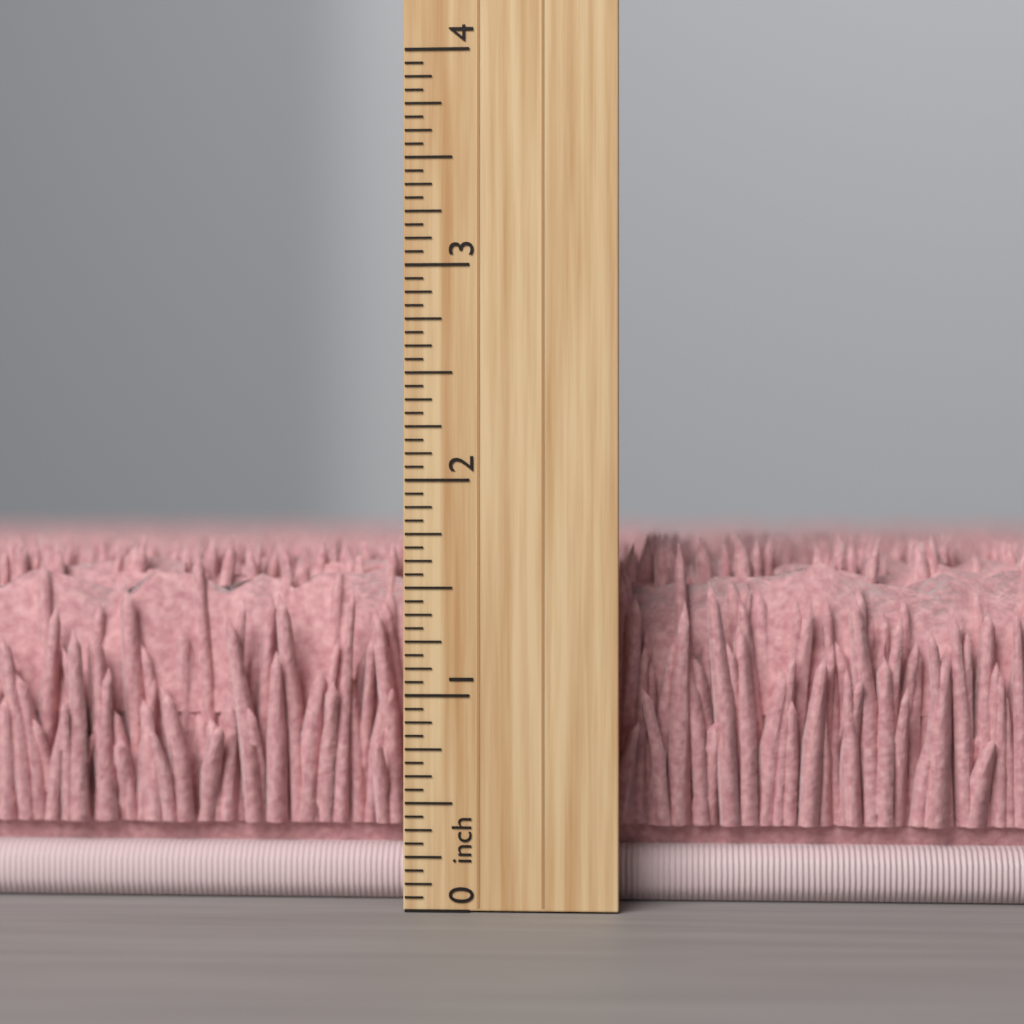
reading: 1.7500 inch
